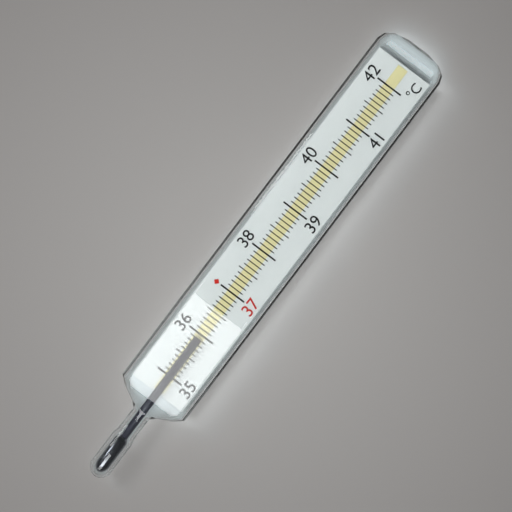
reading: 35.9 °C
